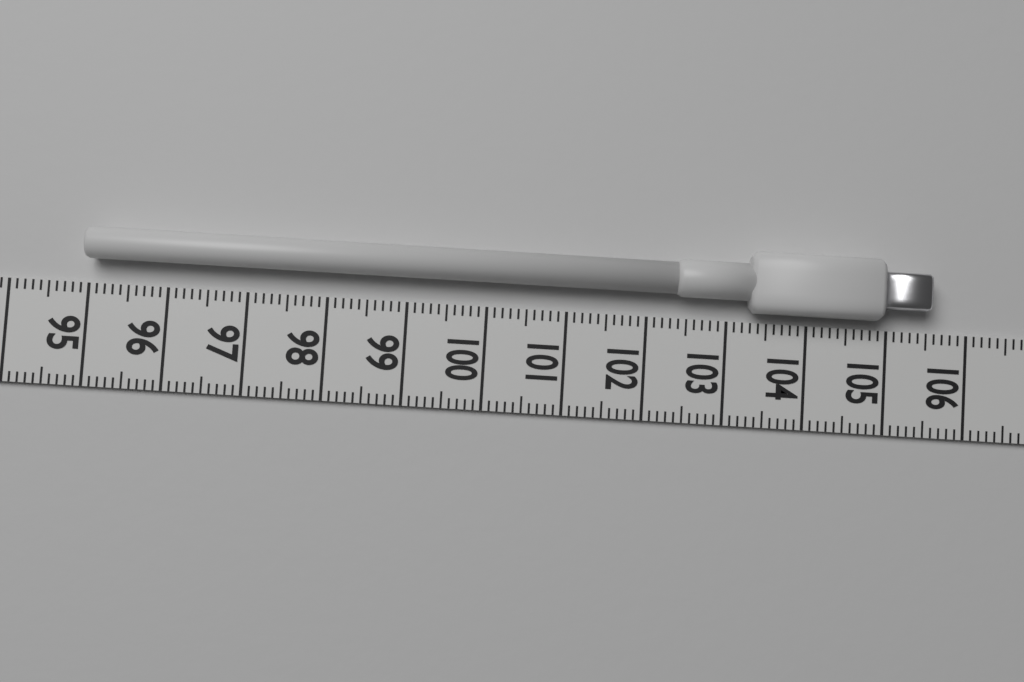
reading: 105.5 (no unit)
